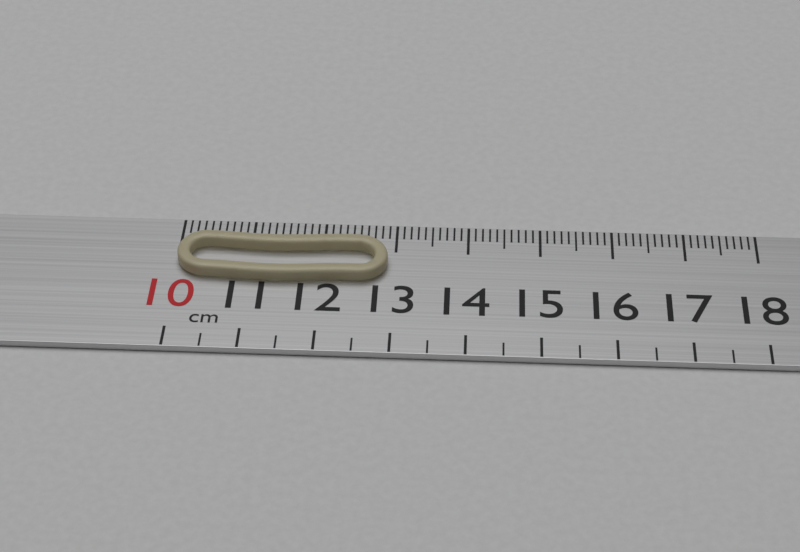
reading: 12.9 cm
